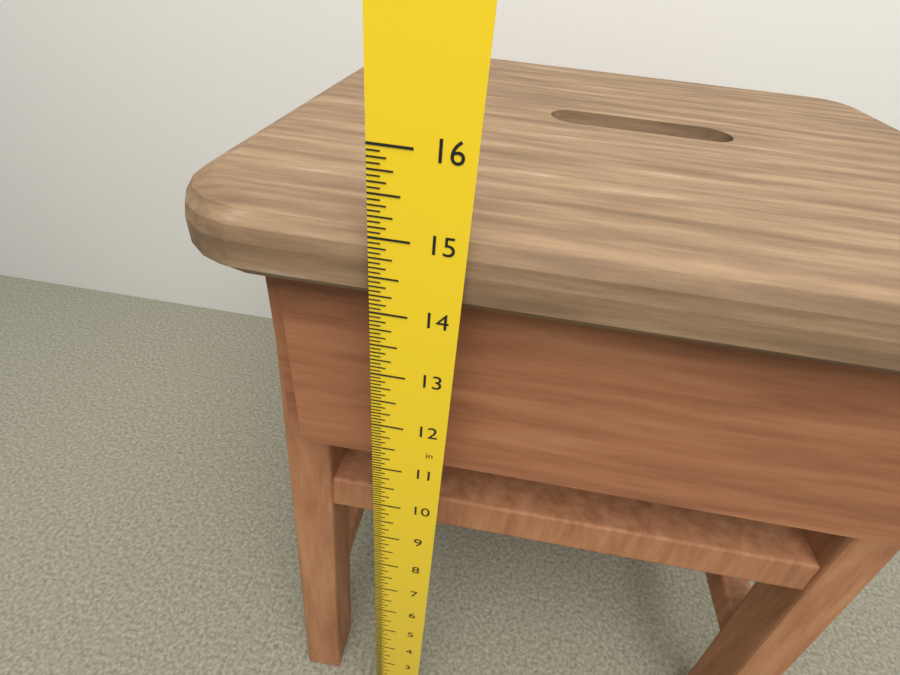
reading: 15.0625 in
